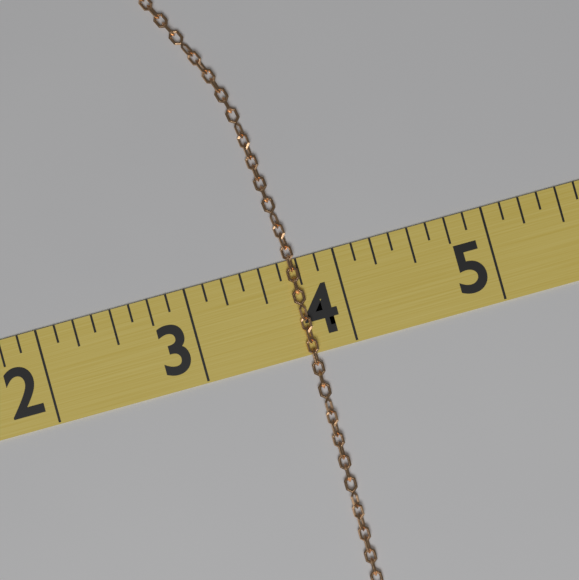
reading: 3.750 (no unit)
